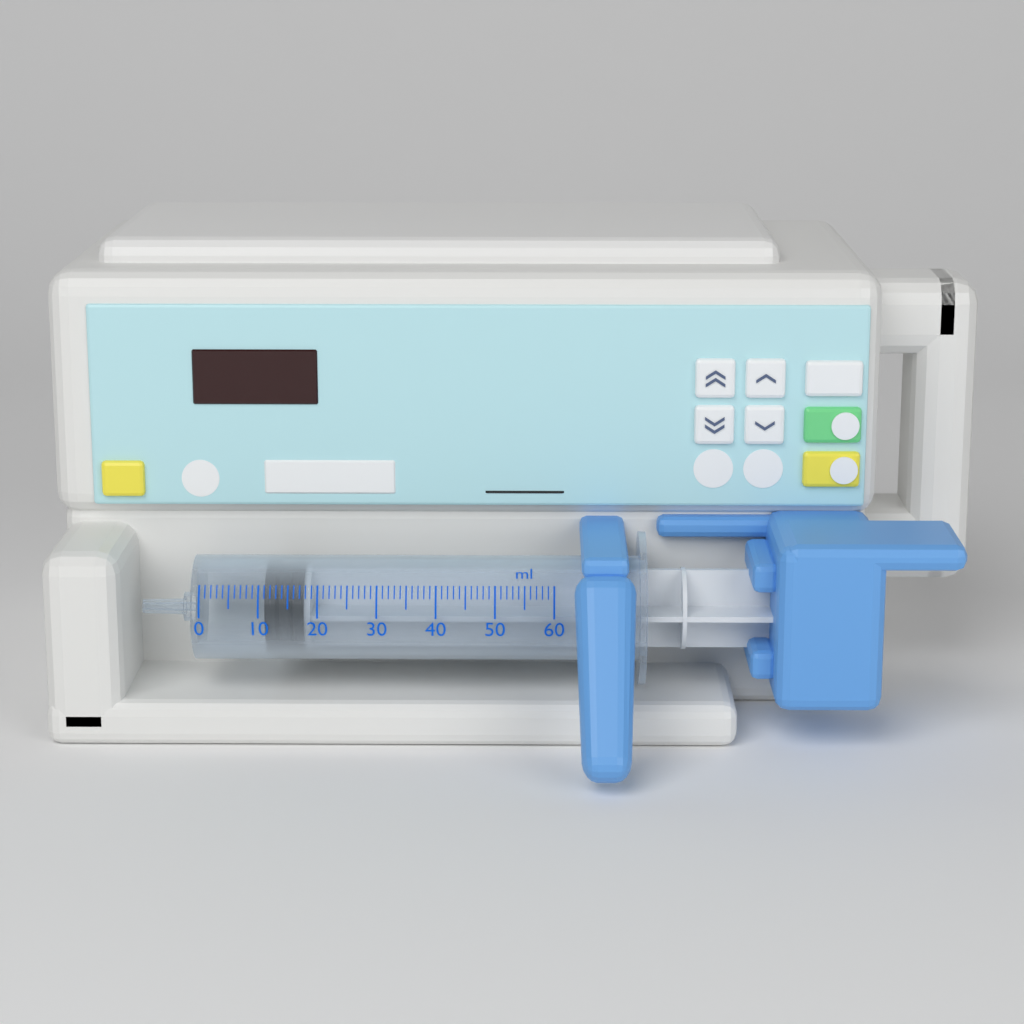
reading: 11 ml
